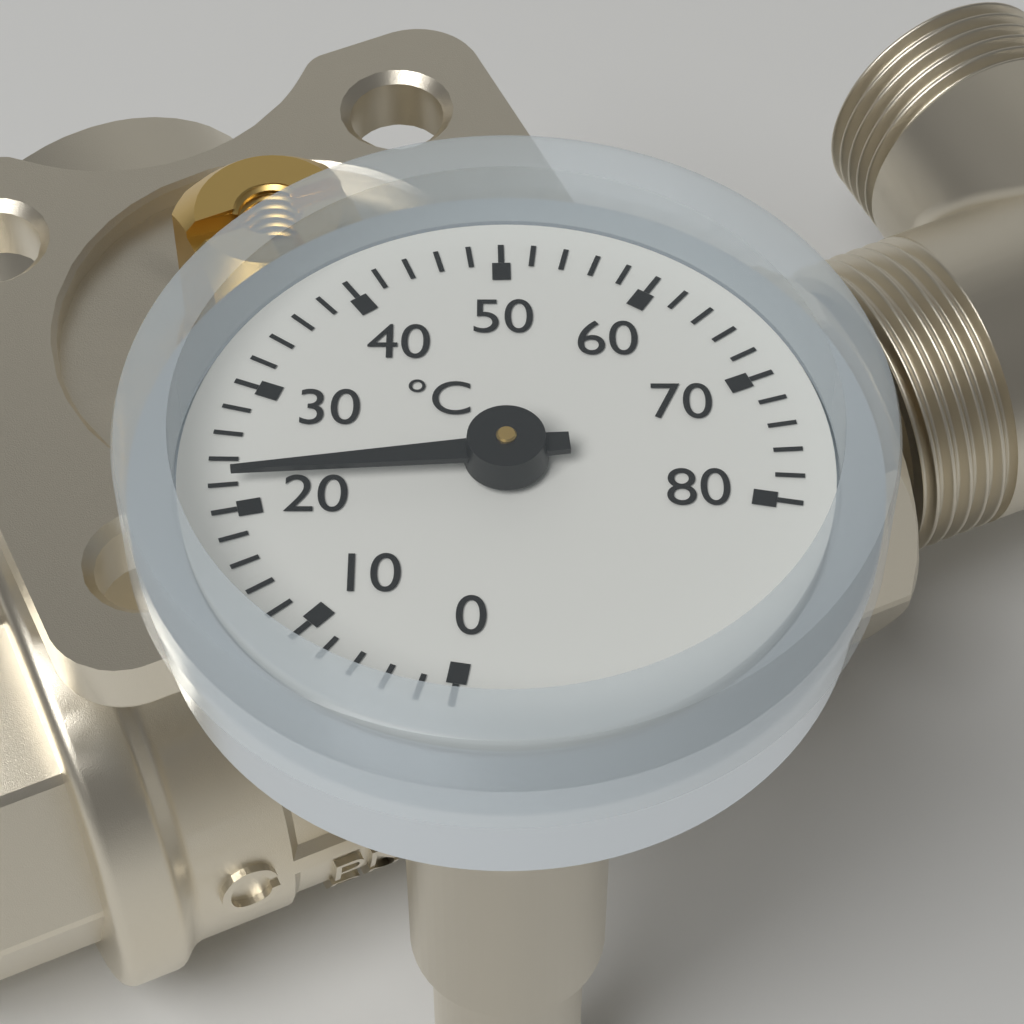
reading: 22 °C
